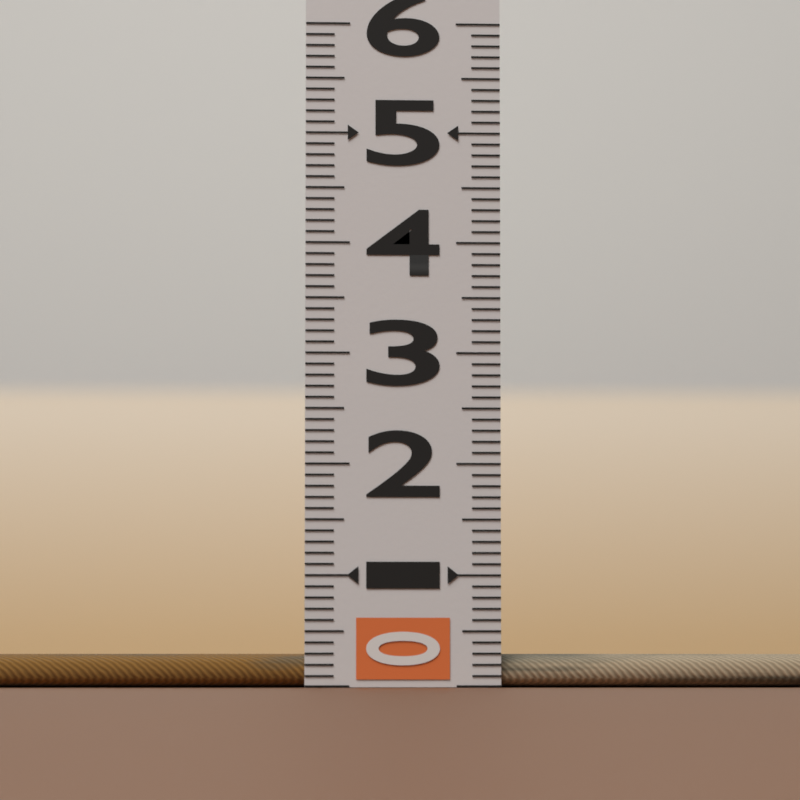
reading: 0.3 (no unit)
